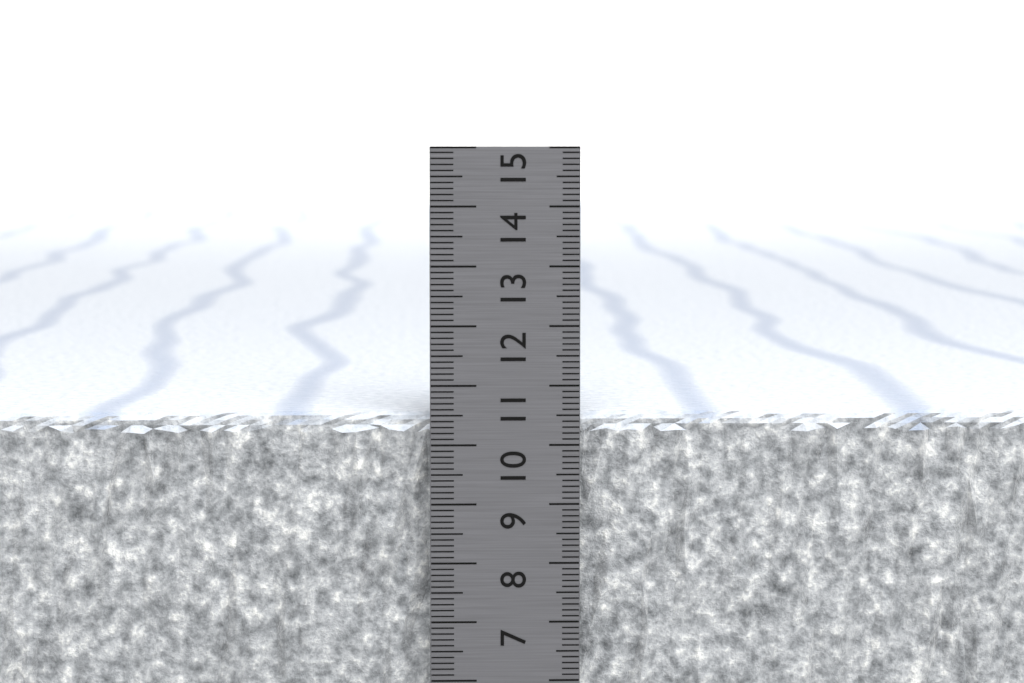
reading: 10.5 cm
